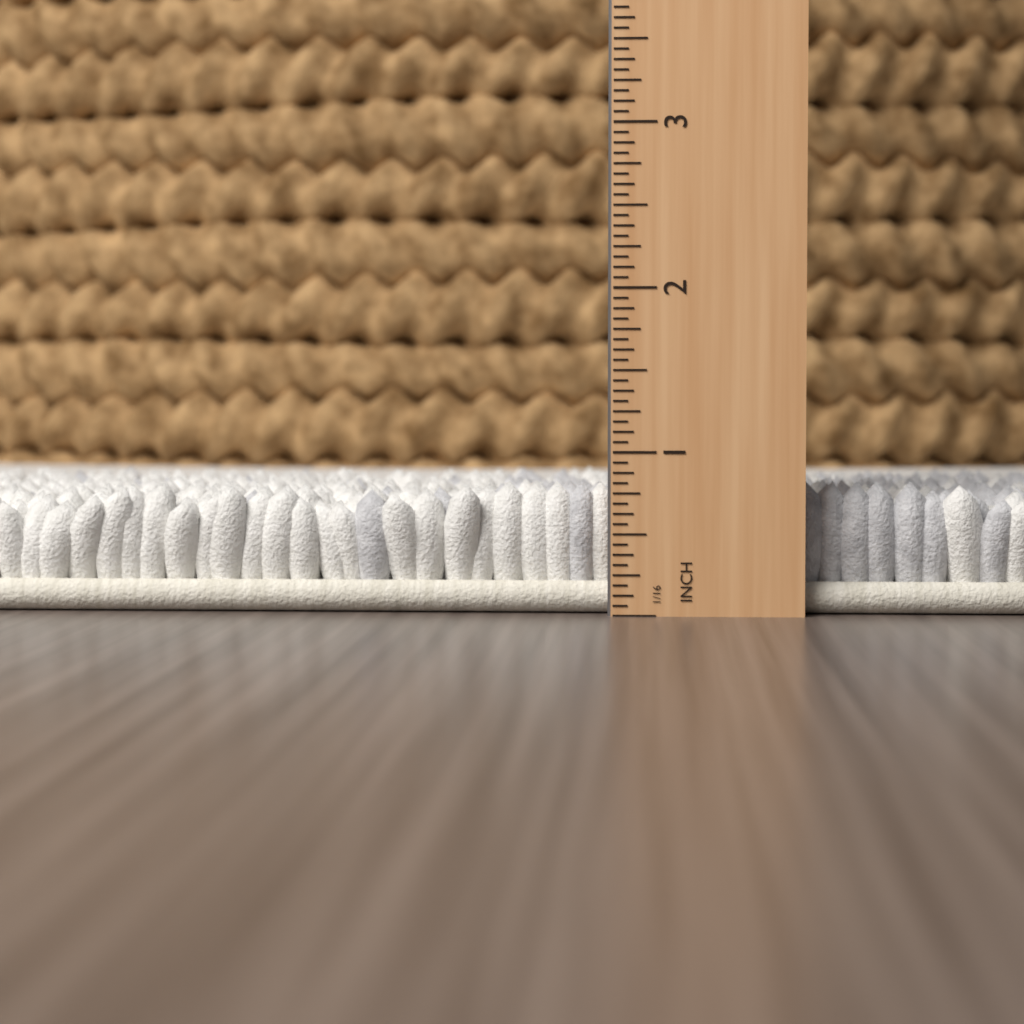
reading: 0.8125 in
